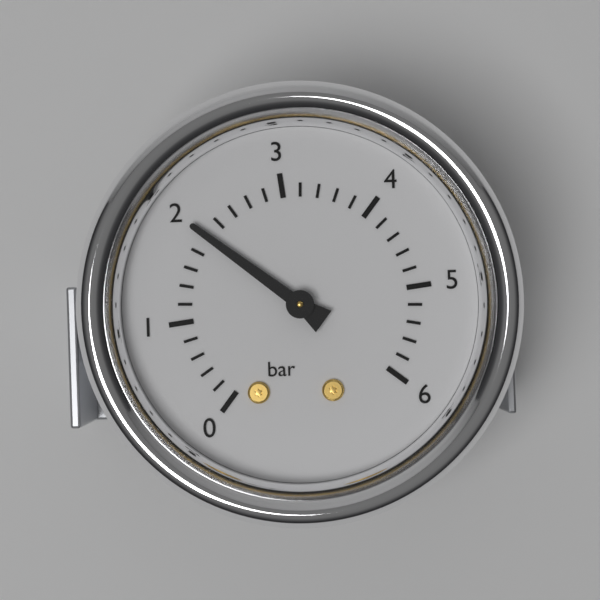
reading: 2.0 bar
